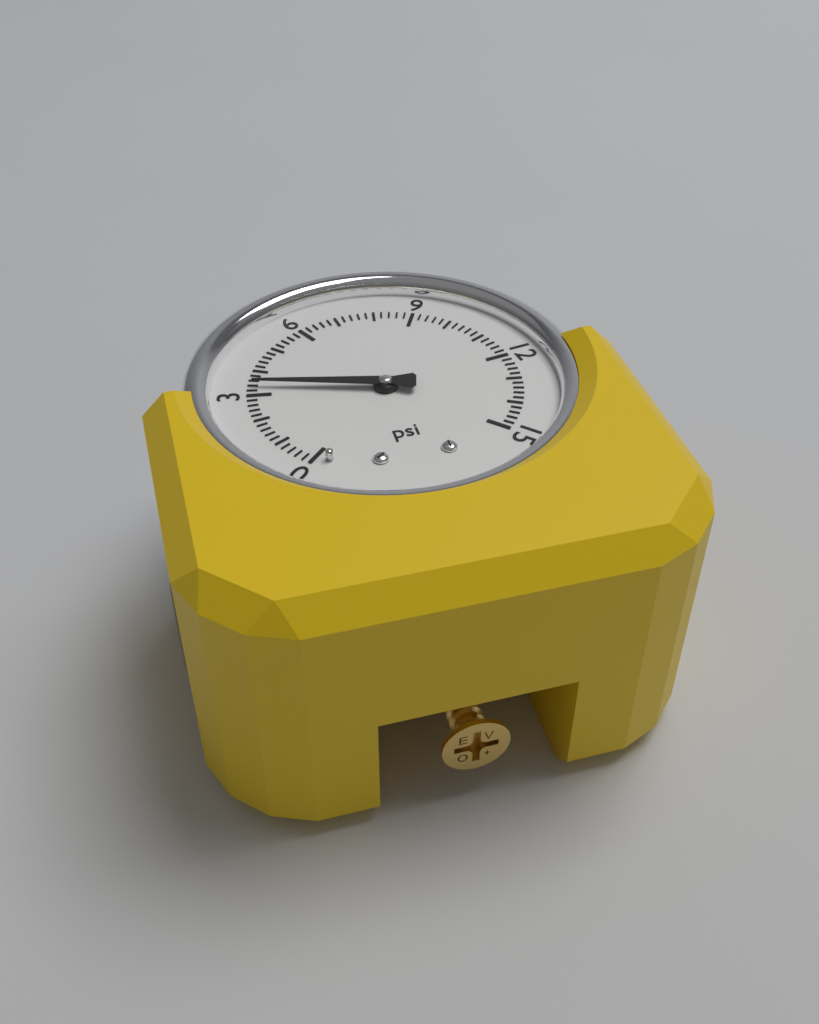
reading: 3.4 psi
